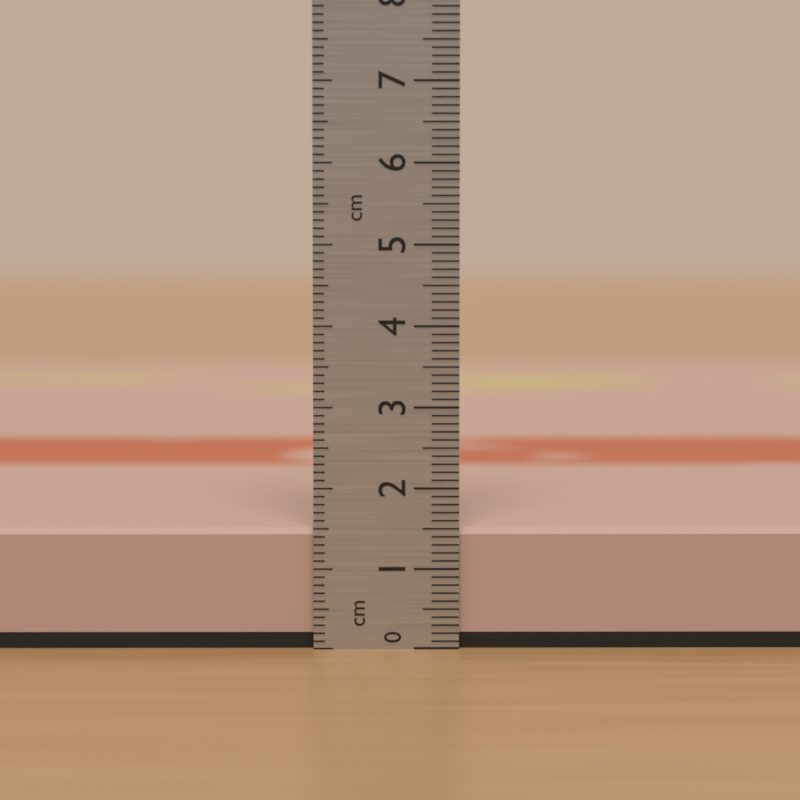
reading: 1.5 cm
